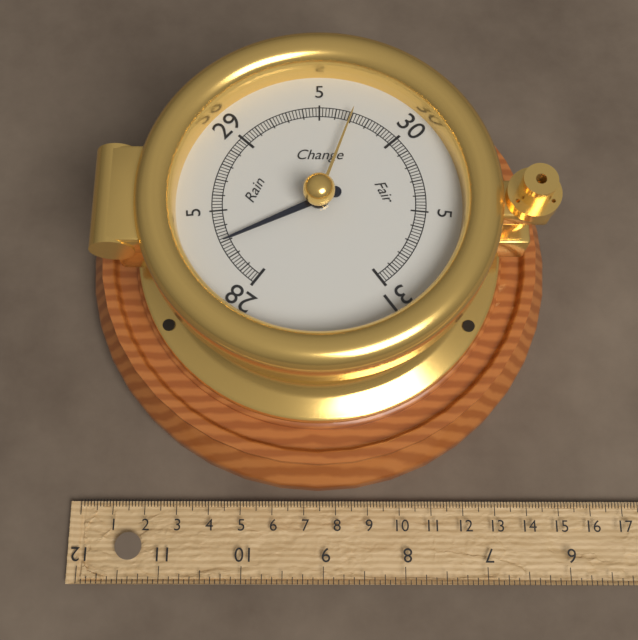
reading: 28.30 inHg
